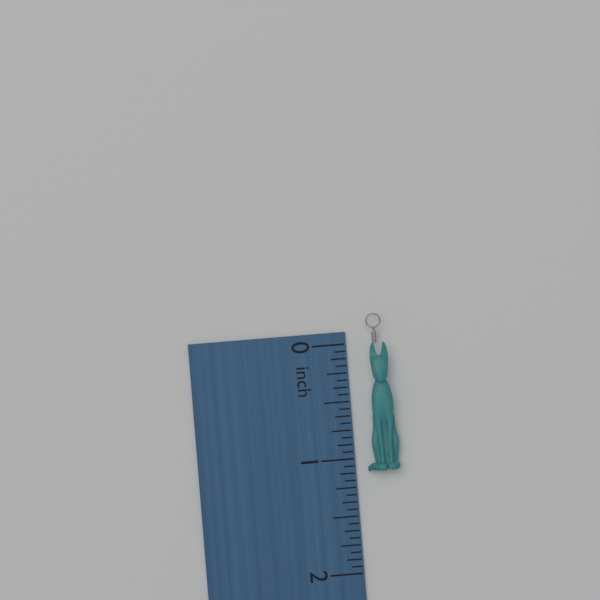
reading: 1.1250 inch
